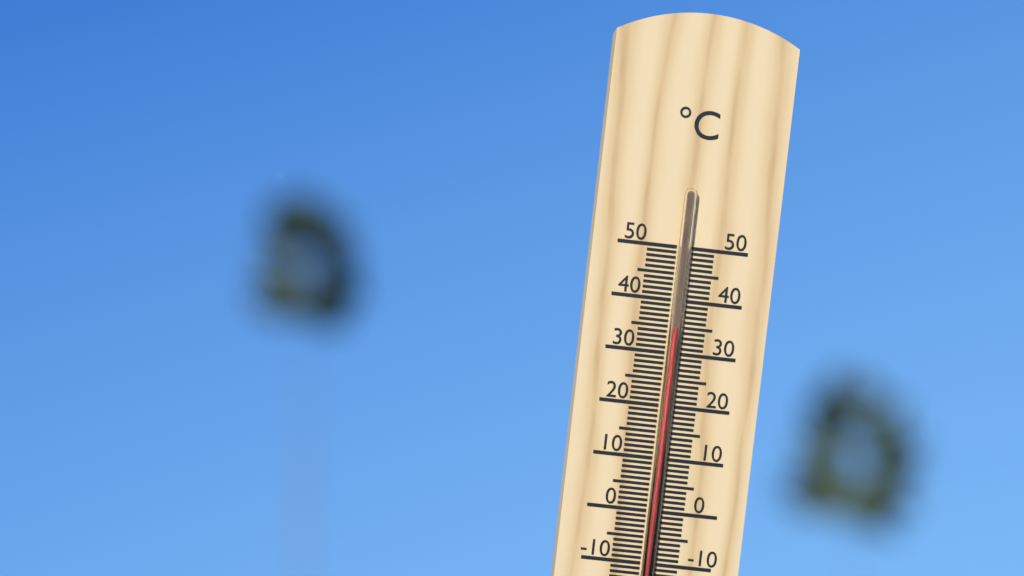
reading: 35 °C
